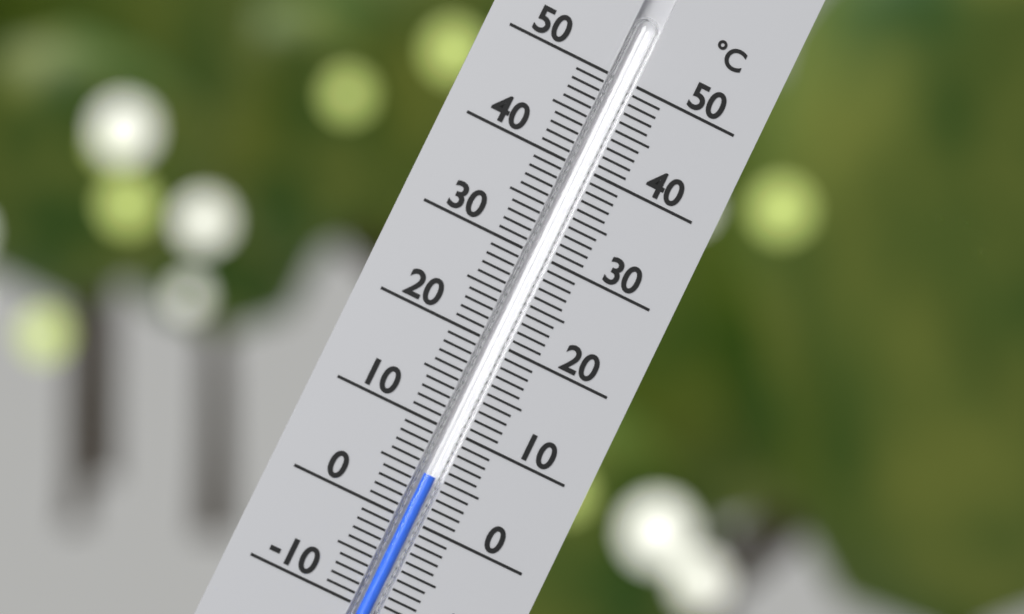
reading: 5 °C
